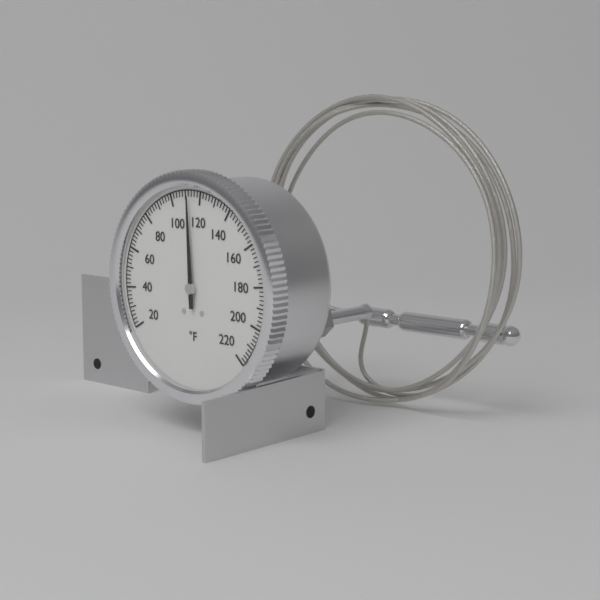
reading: 112 °F
